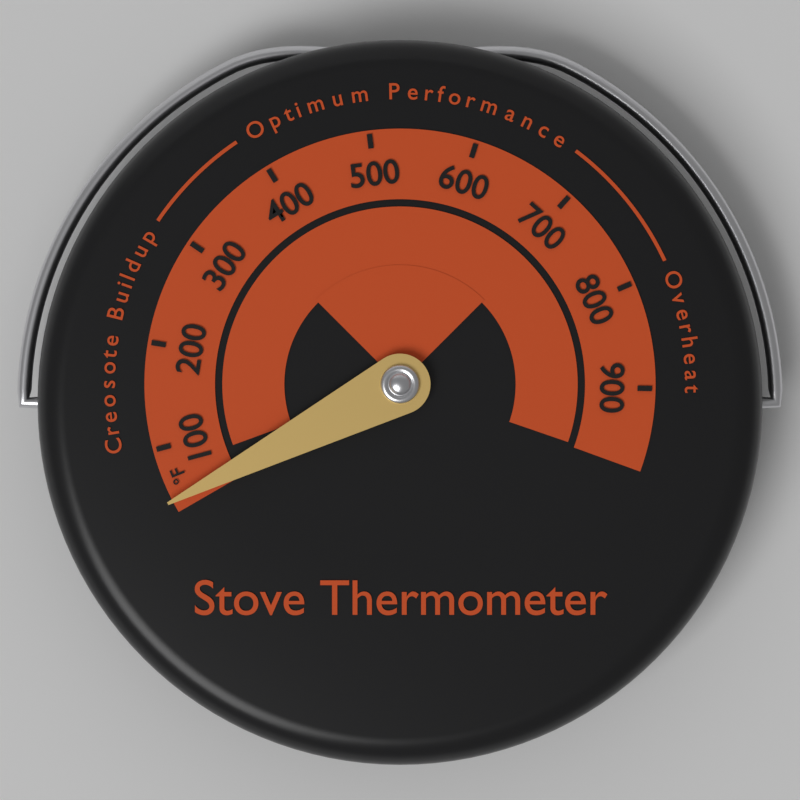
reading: 50 °F
